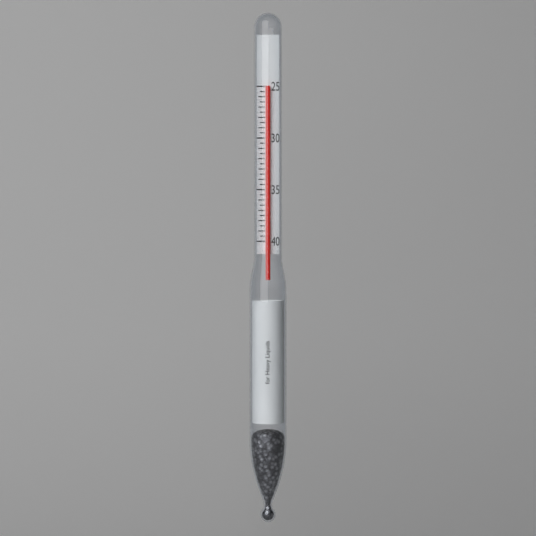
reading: 25.0 (no unit)
